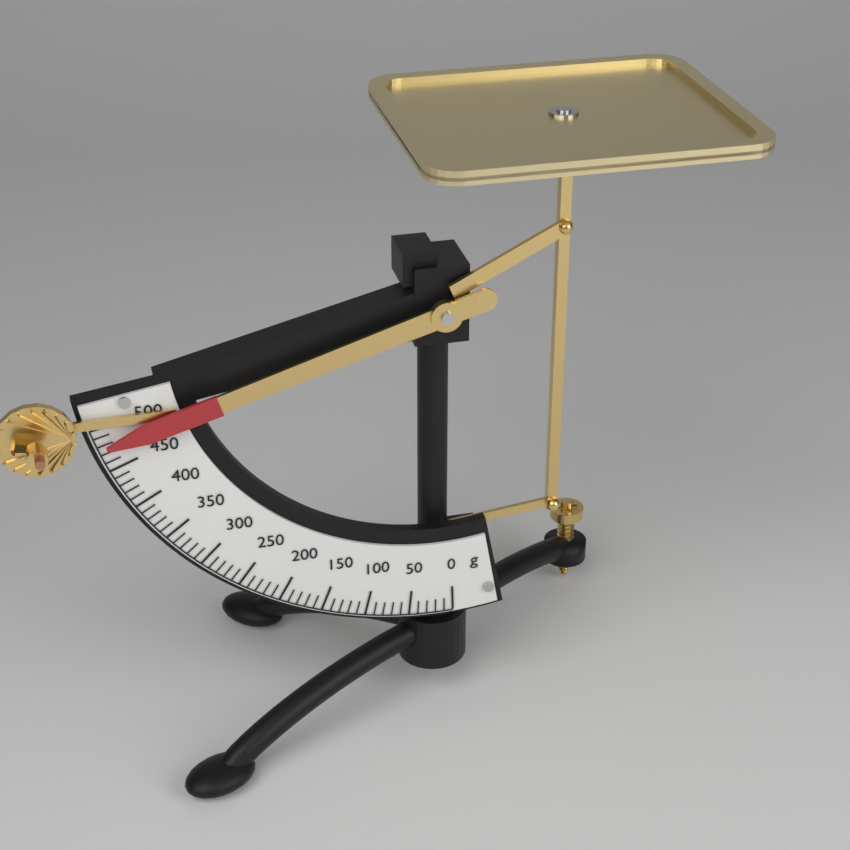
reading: 480 g
